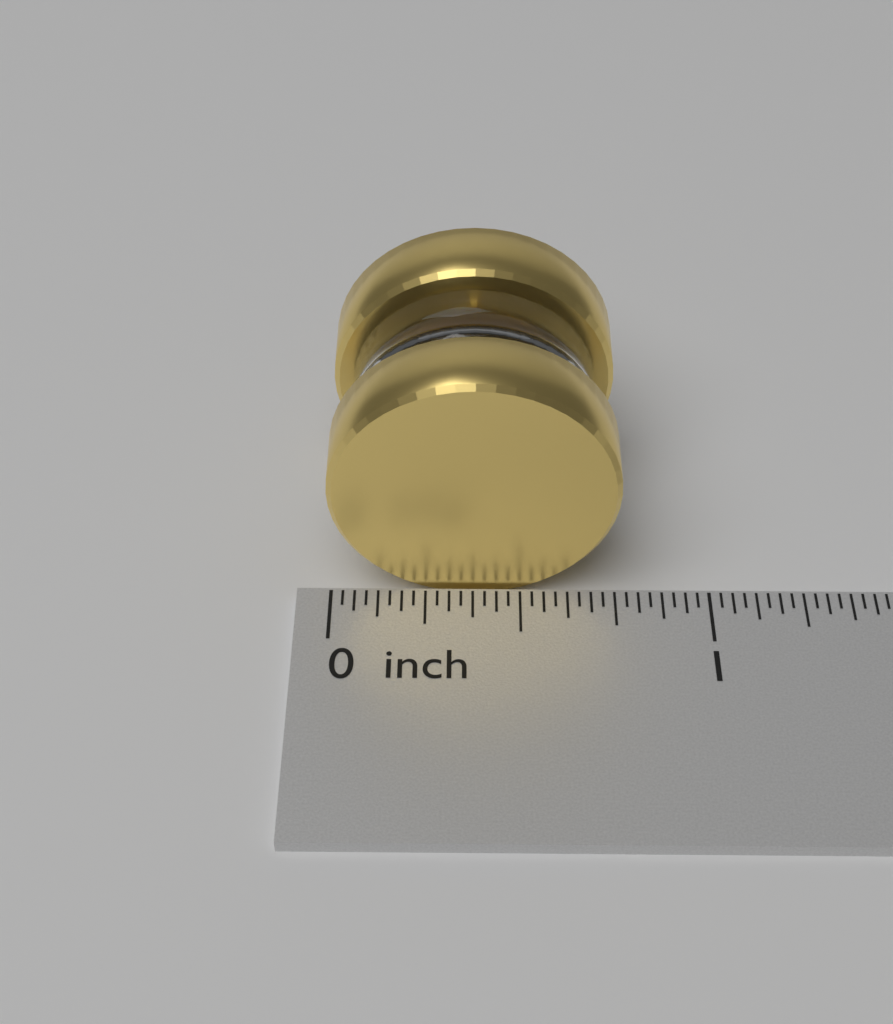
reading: 0.75000 inch
